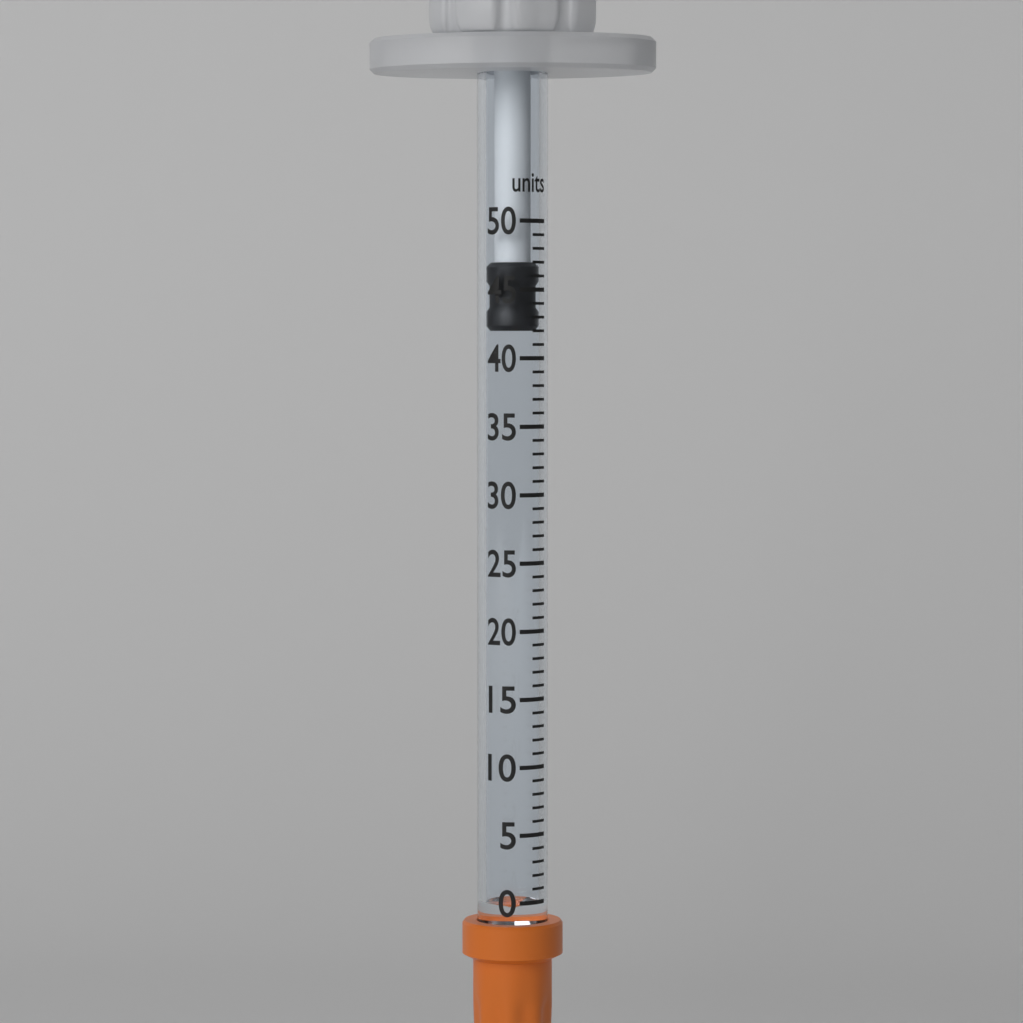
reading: 42 units
